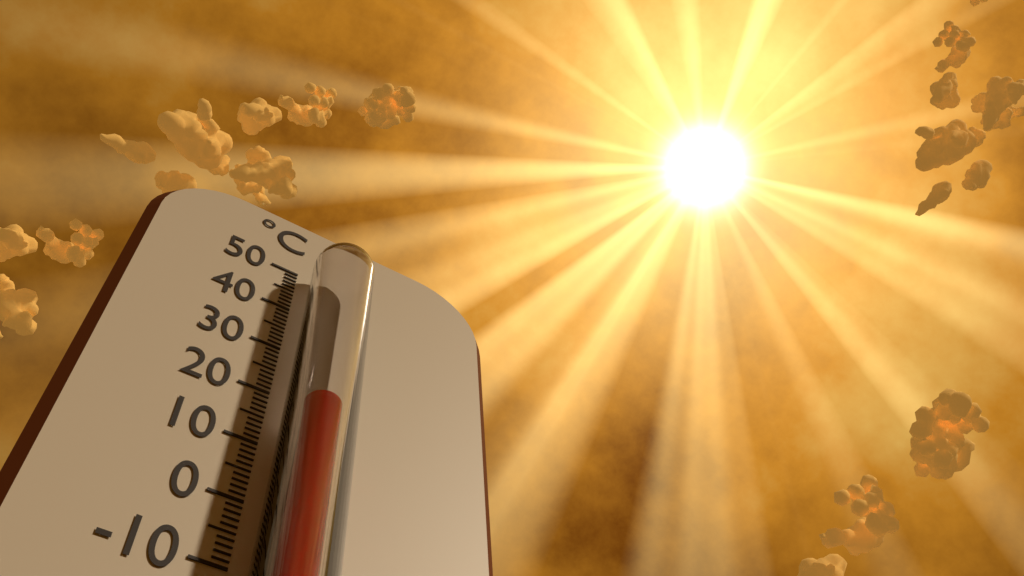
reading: 15 °C
